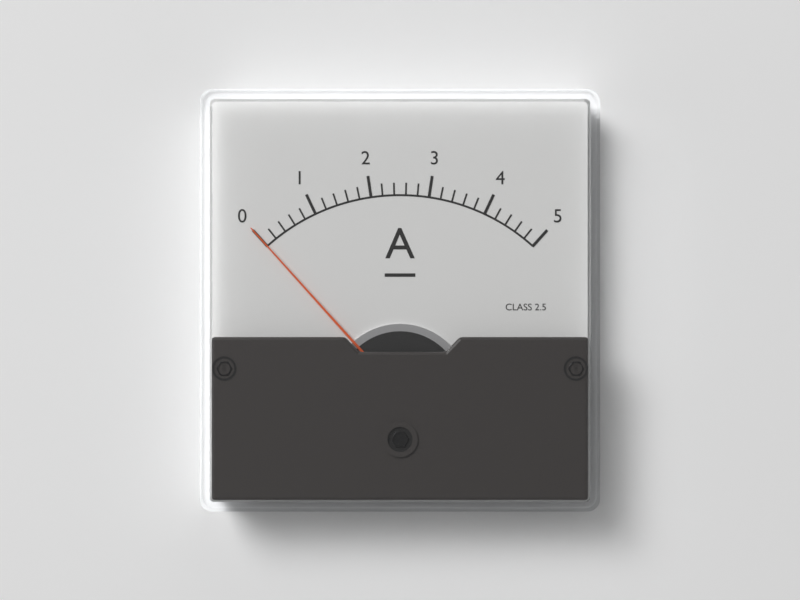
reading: 0.0 A
